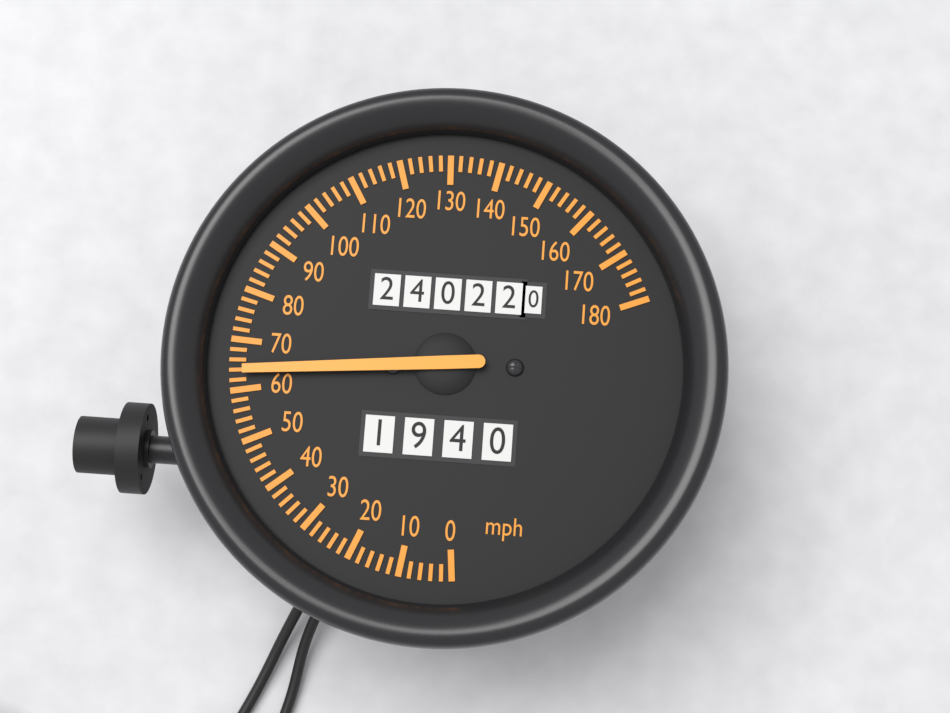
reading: 64 mph
